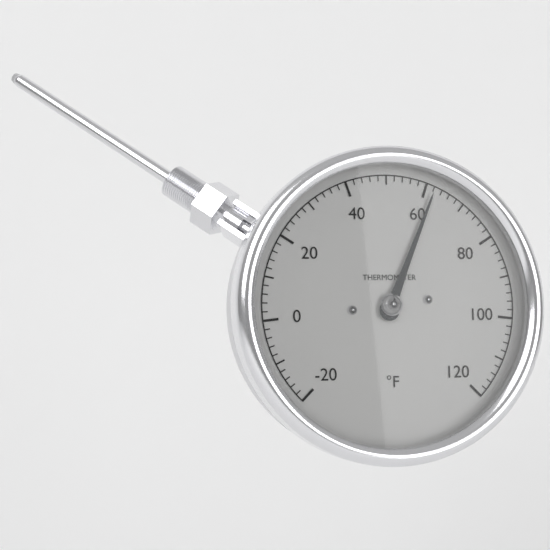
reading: 62 °F
